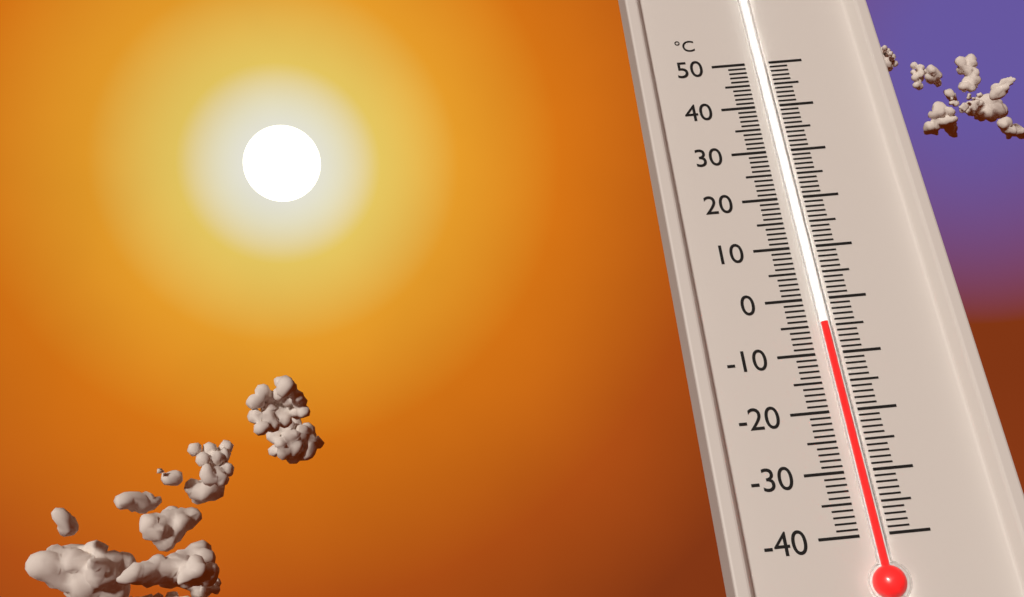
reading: -5 °C
